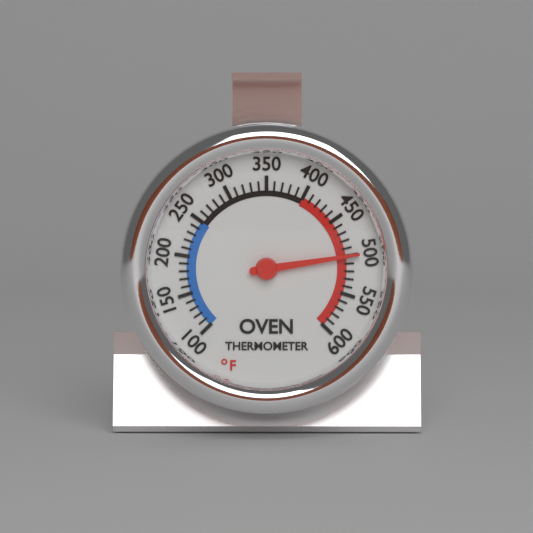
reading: 500 °F
